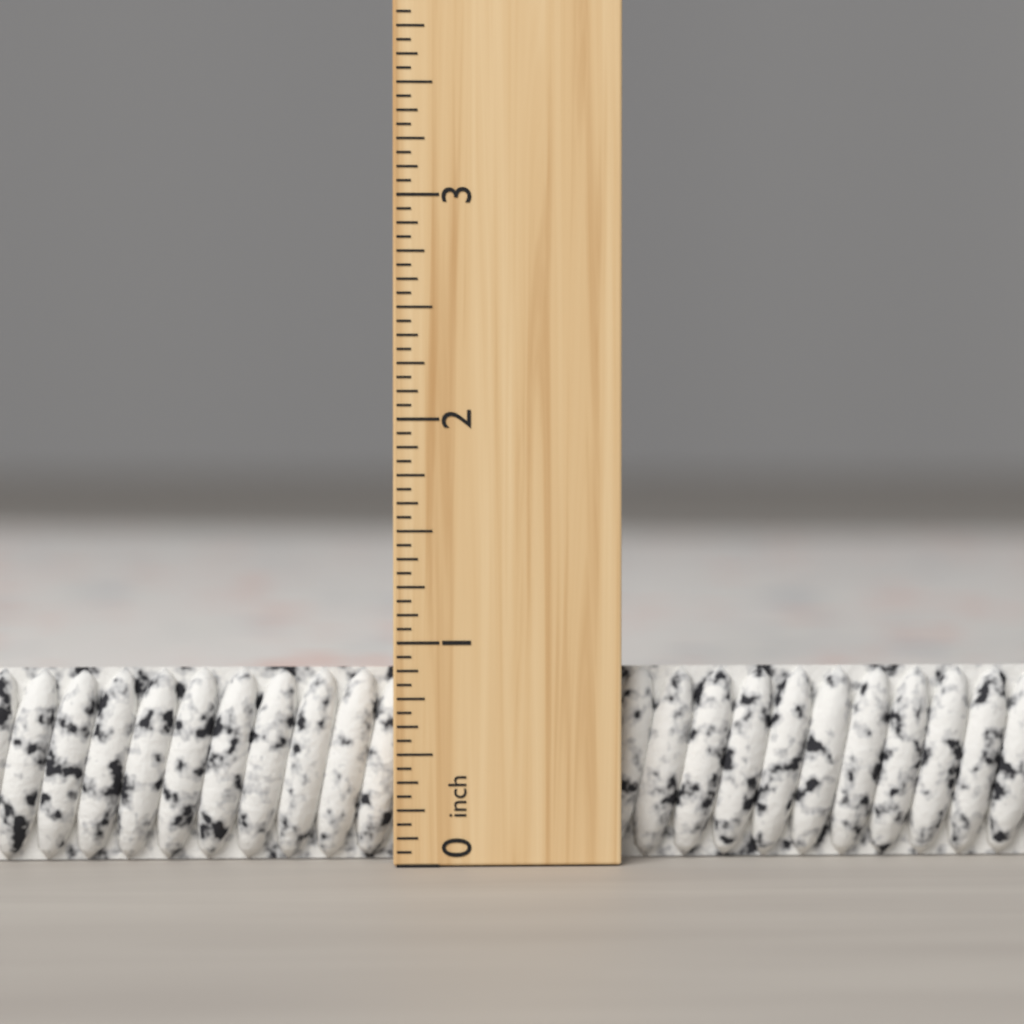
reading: 0.8750 inch
